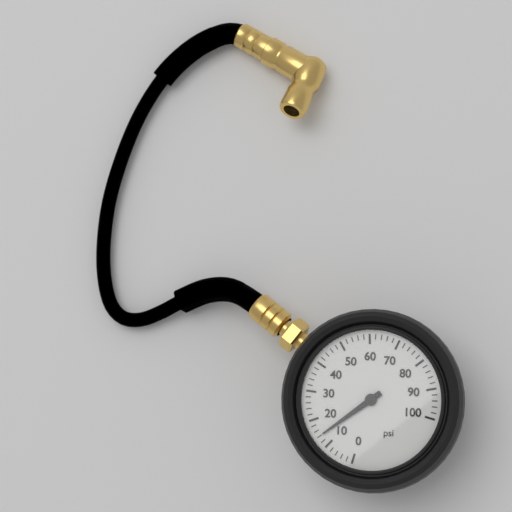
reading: 14 psi
